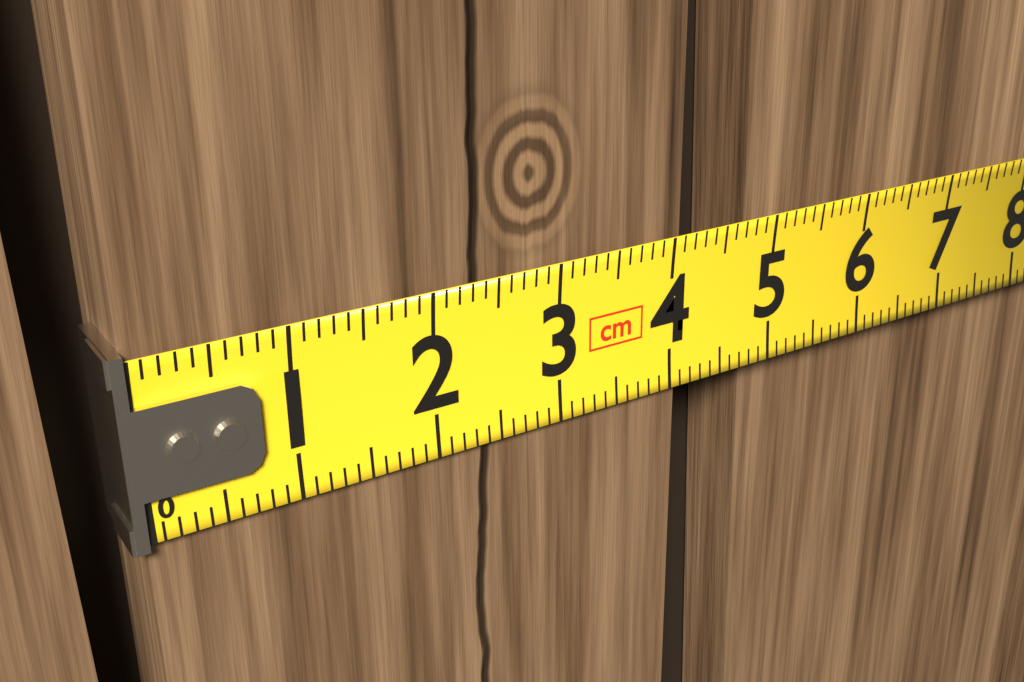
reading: 4.1 cm
